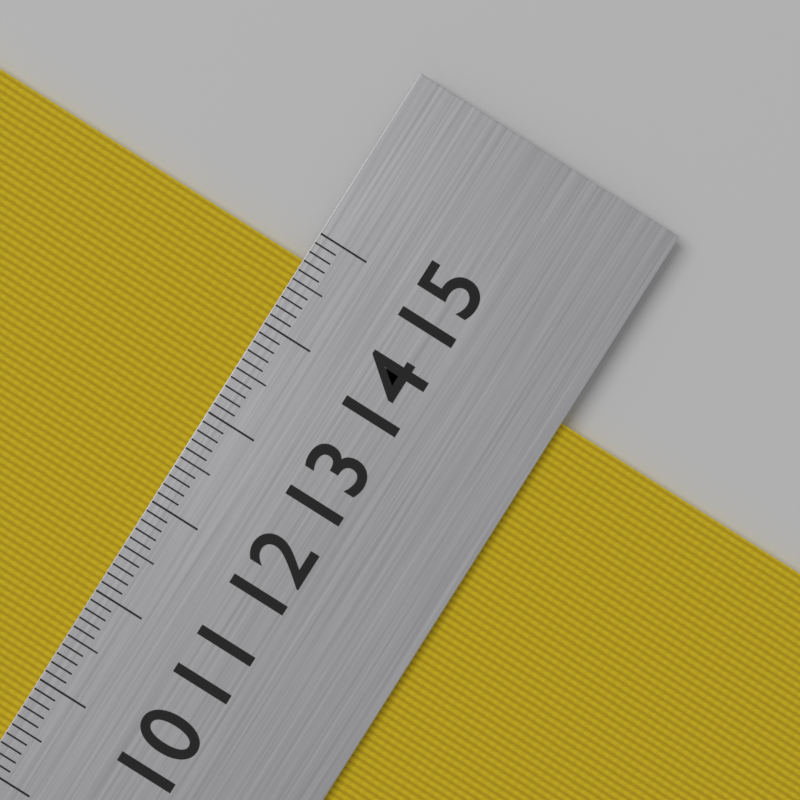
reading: 14.7 cm
